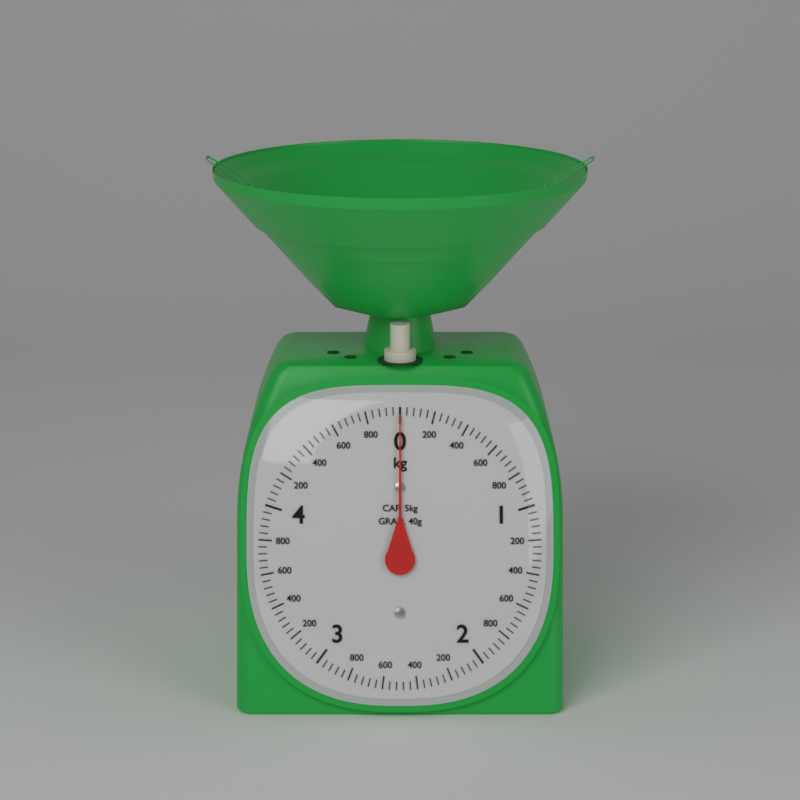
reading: 0.00 kg
